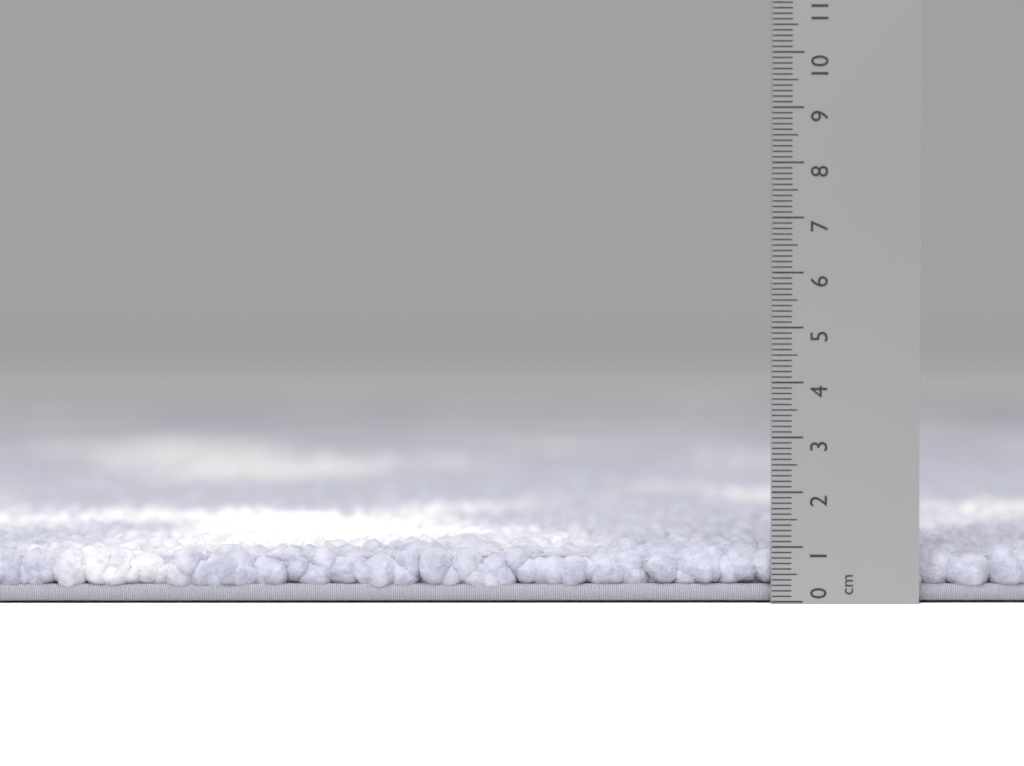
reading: 1.0 cm
